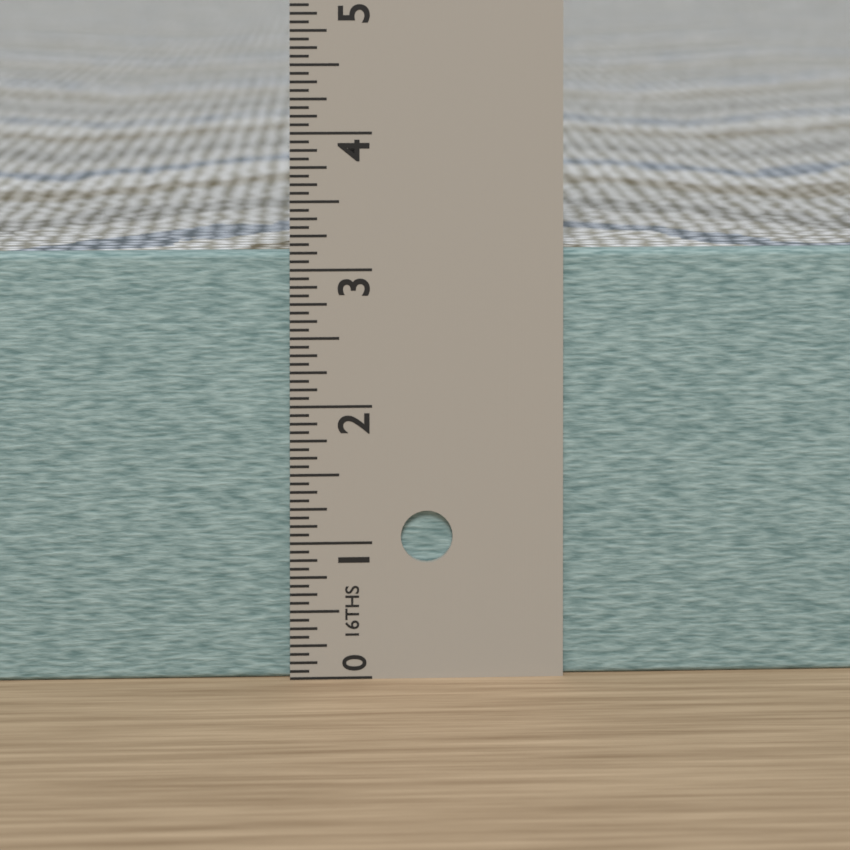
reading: 3.1250 in
